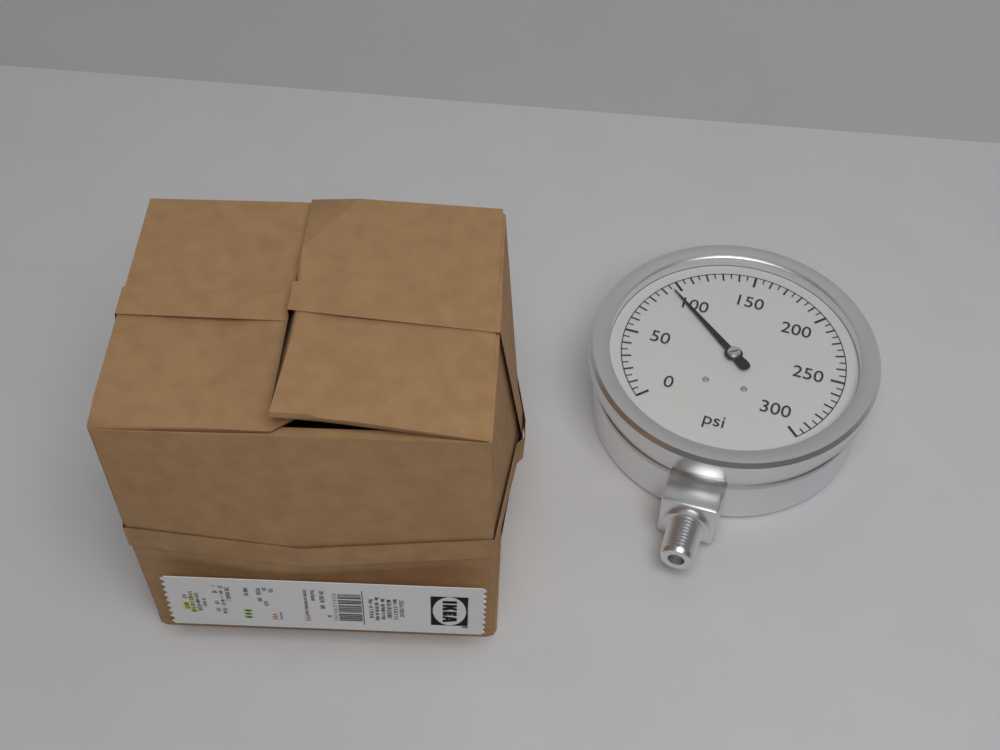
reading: 95 psi
